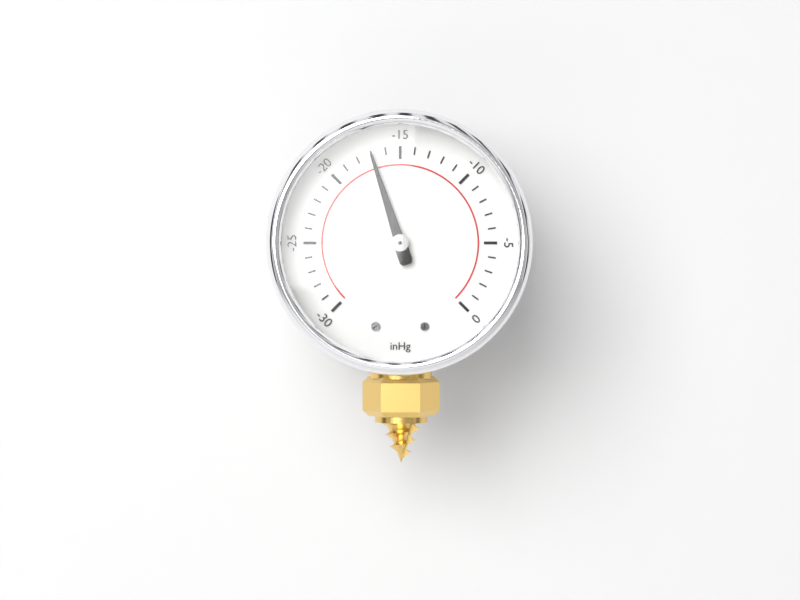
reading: -17 inHg
